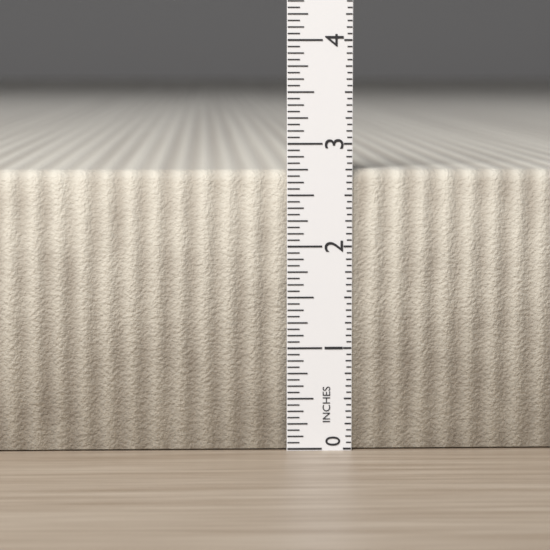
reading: 2.7500 in
